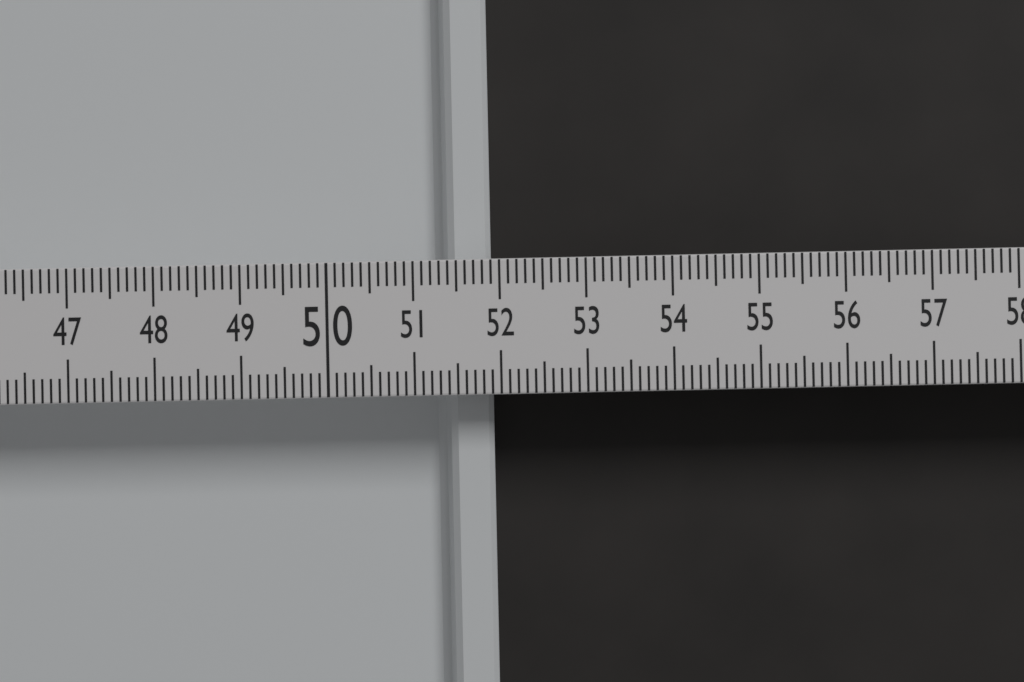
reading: 51.9 (no unit)
